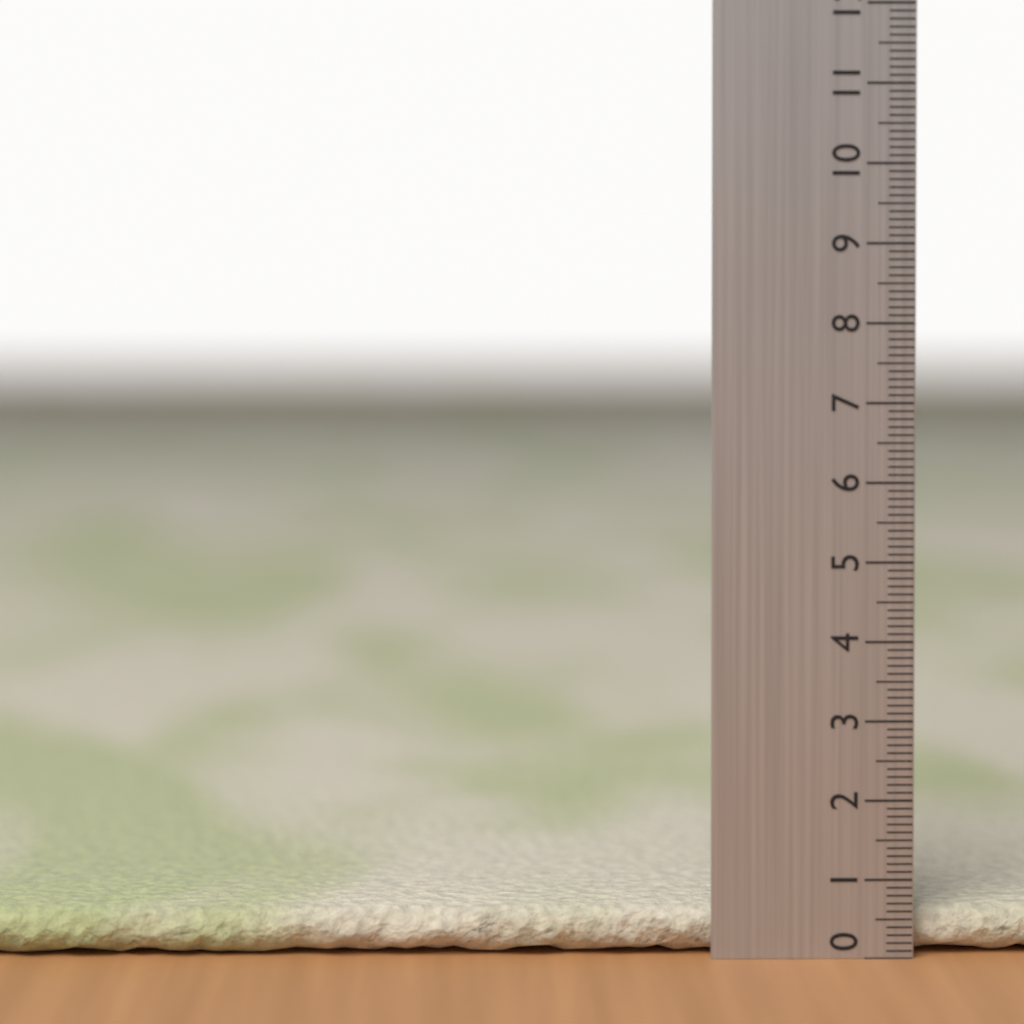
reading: 0.6 (no unit)
